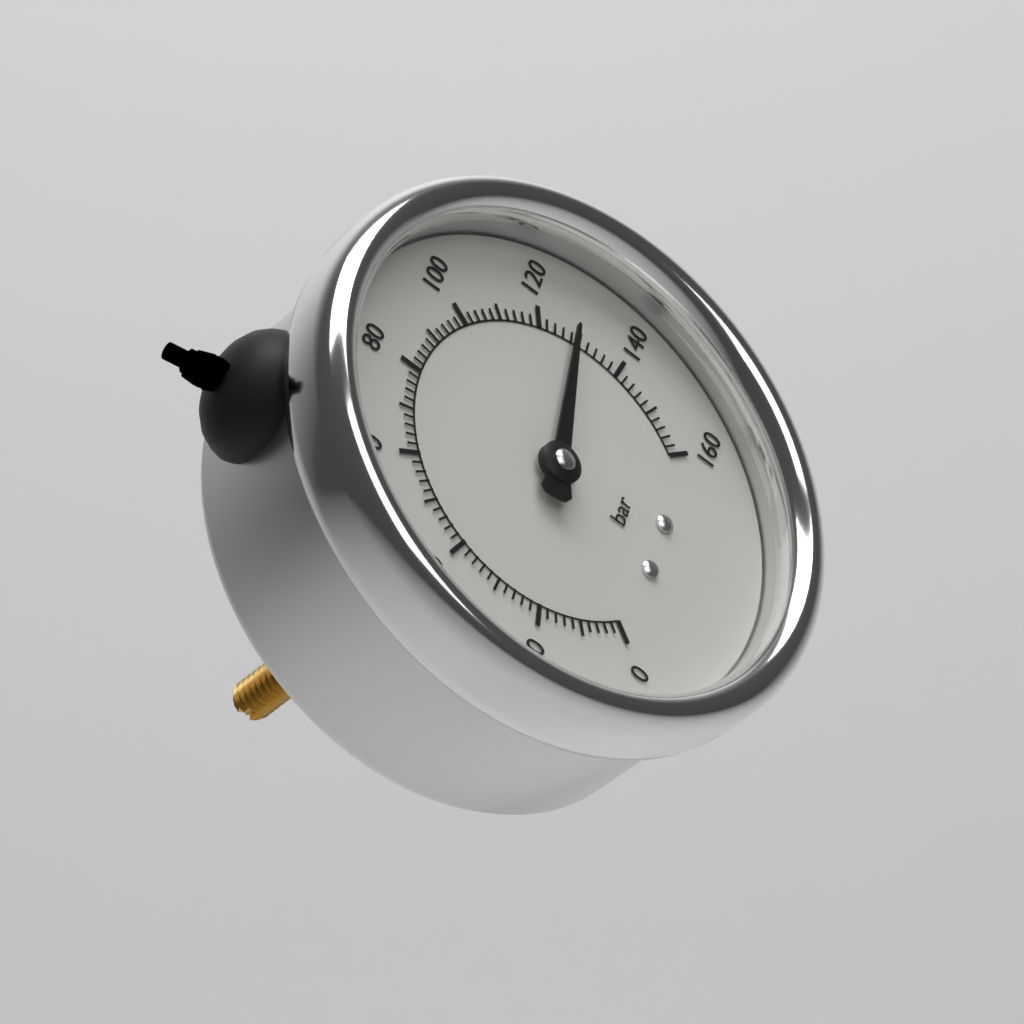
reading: 128 bar
